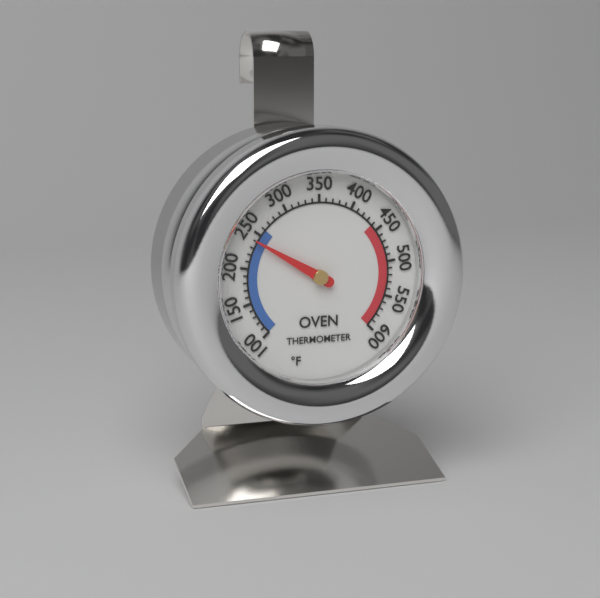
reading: 240 °F
